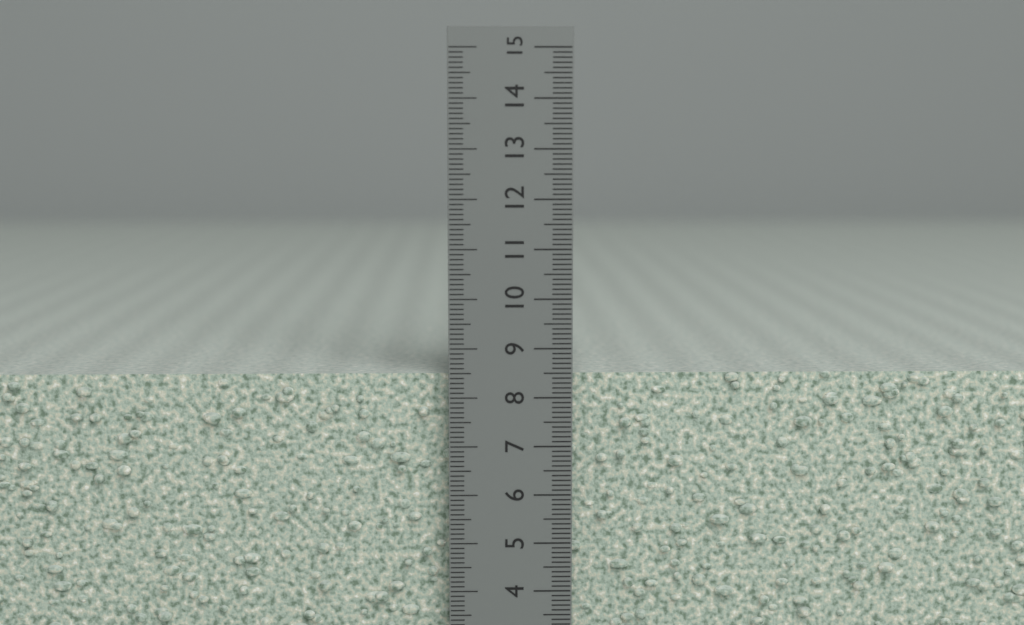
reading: 8.5 cm
